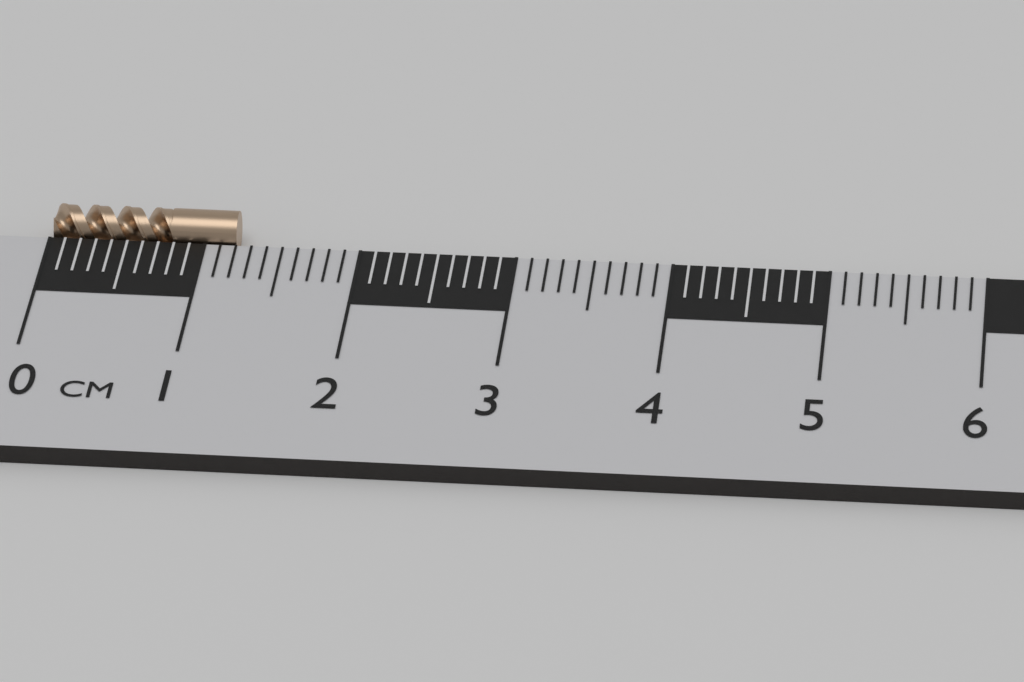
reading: 1.2 cm
